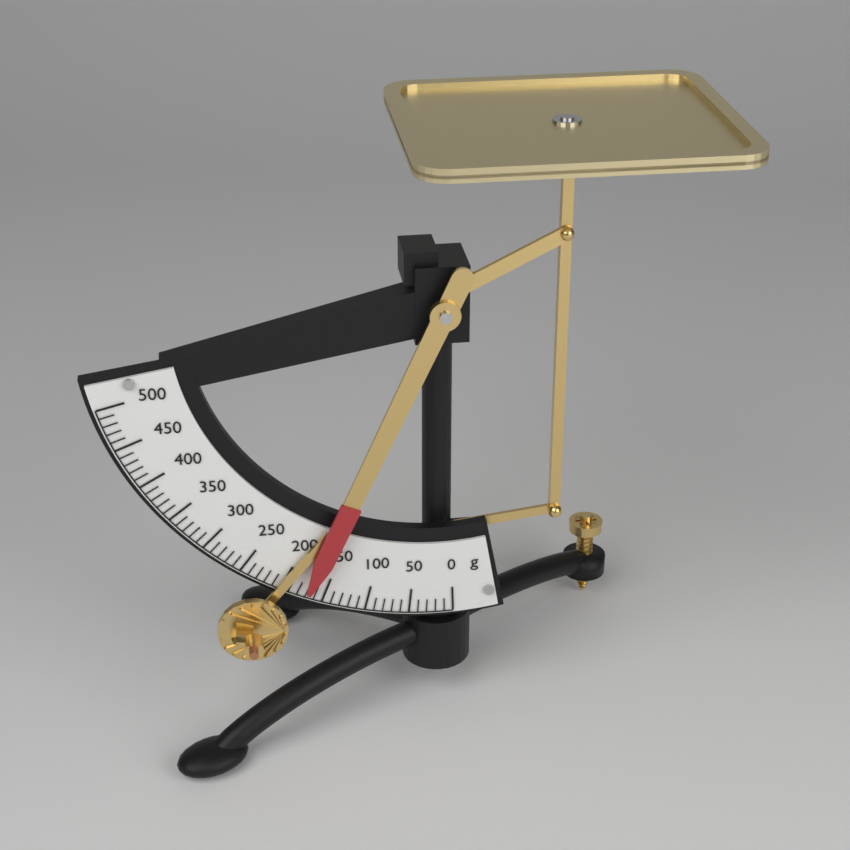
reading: 170 g
